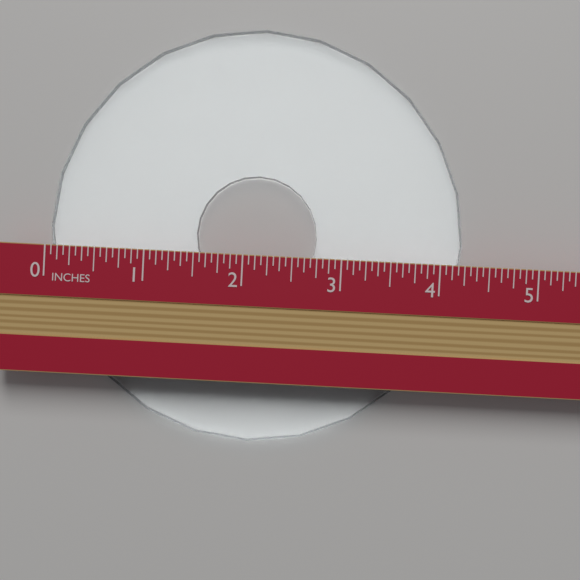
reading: 4.2500 in
